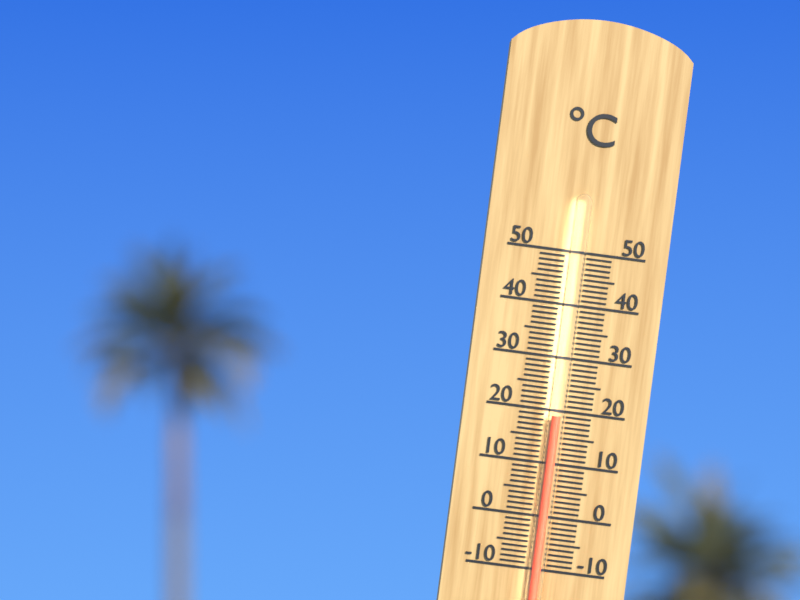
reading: 19 °C
